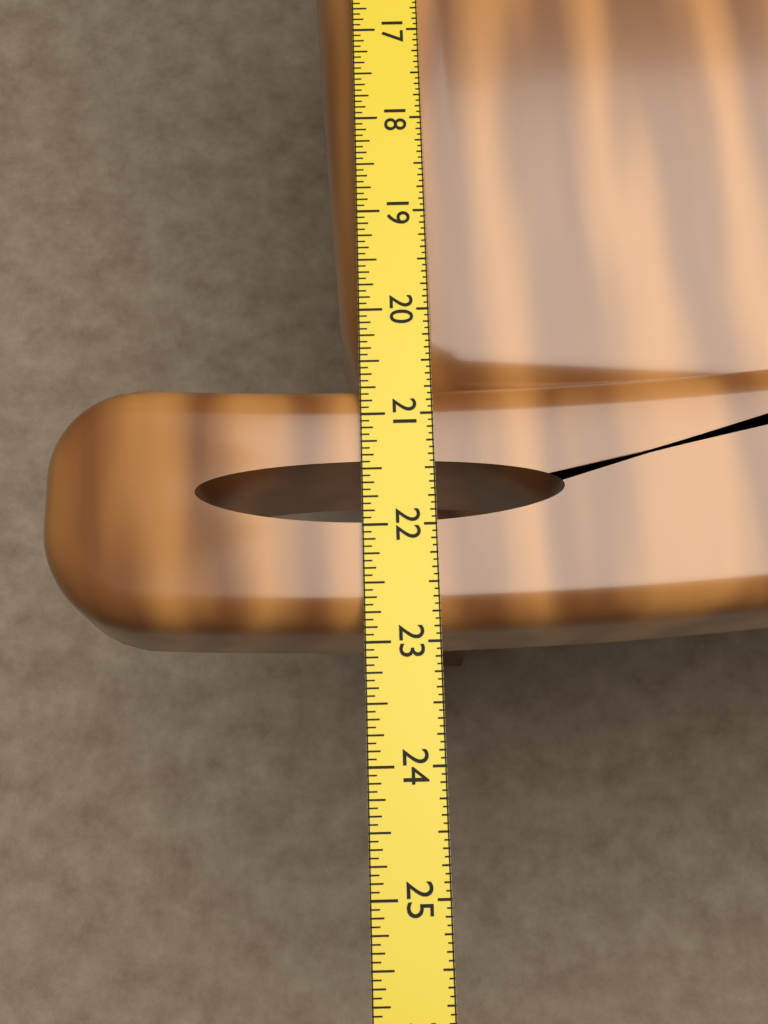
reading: 22.8750 in
